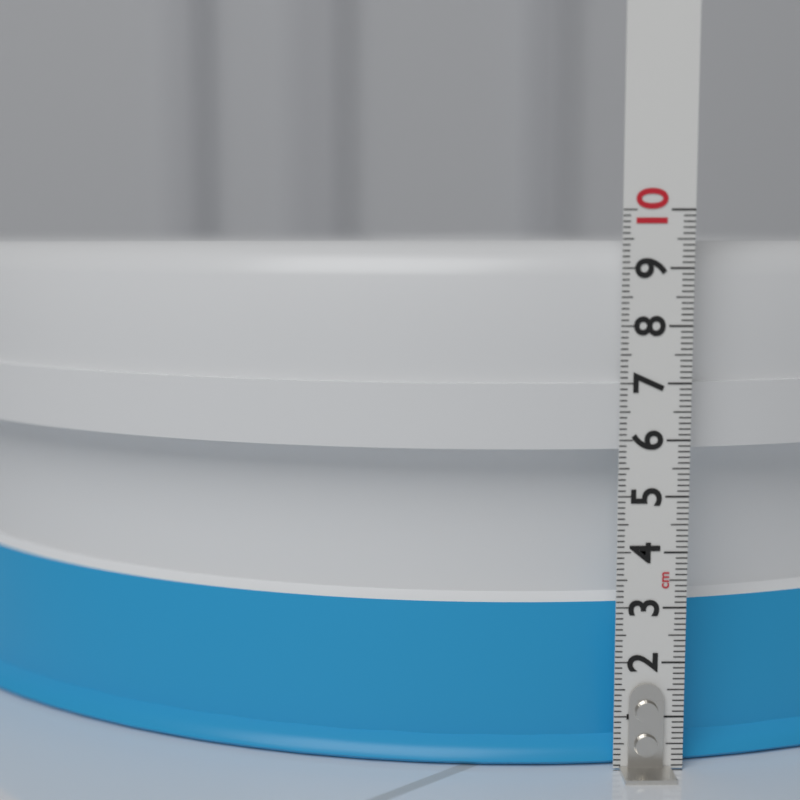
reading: 9.5 cm
